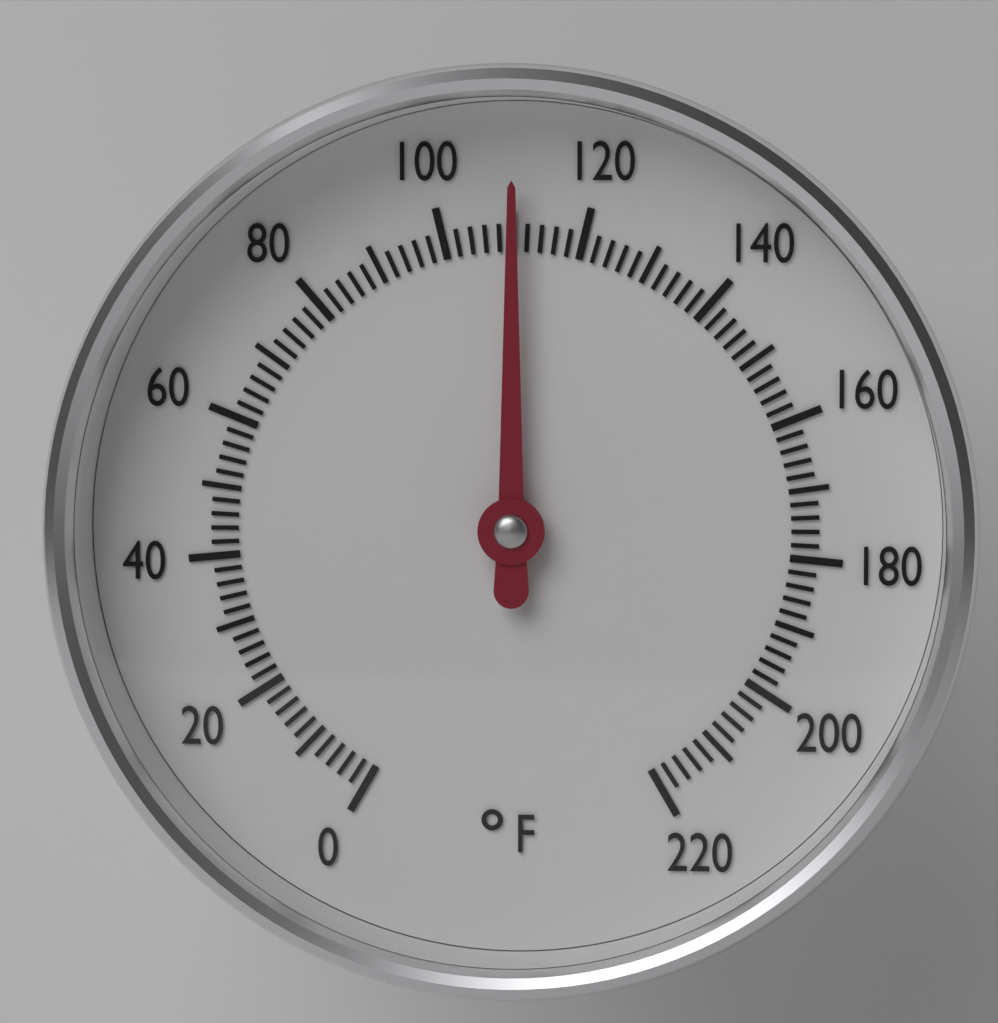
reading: 110 °F
